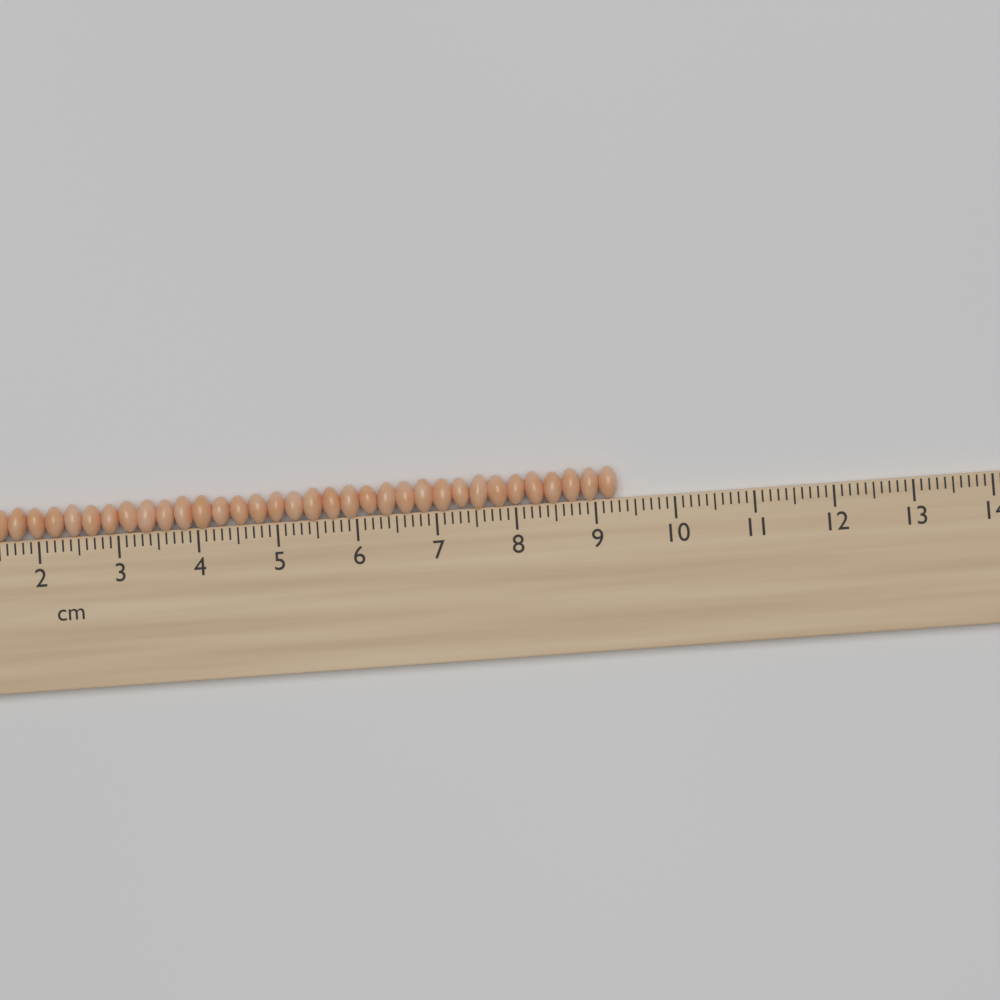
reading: 9.3 cm
